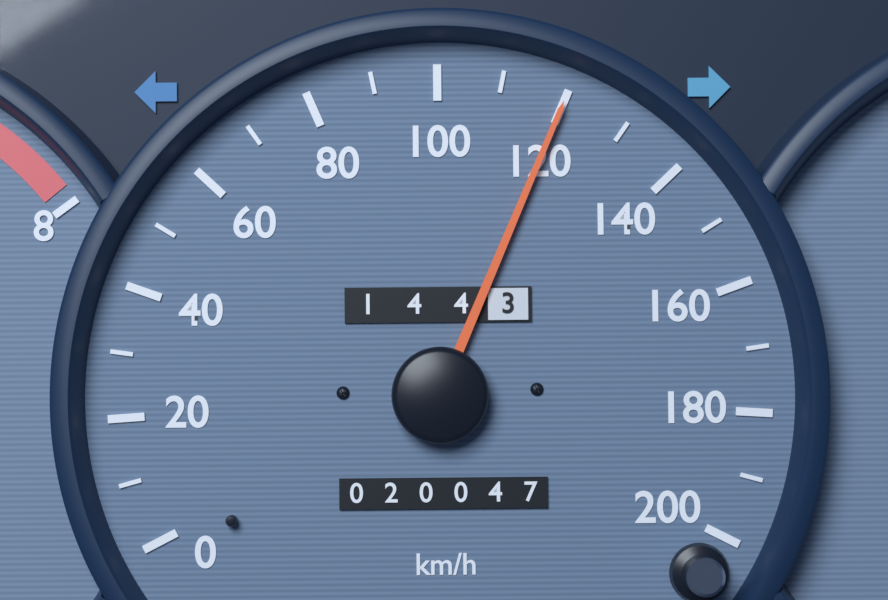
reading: 120 km/h
